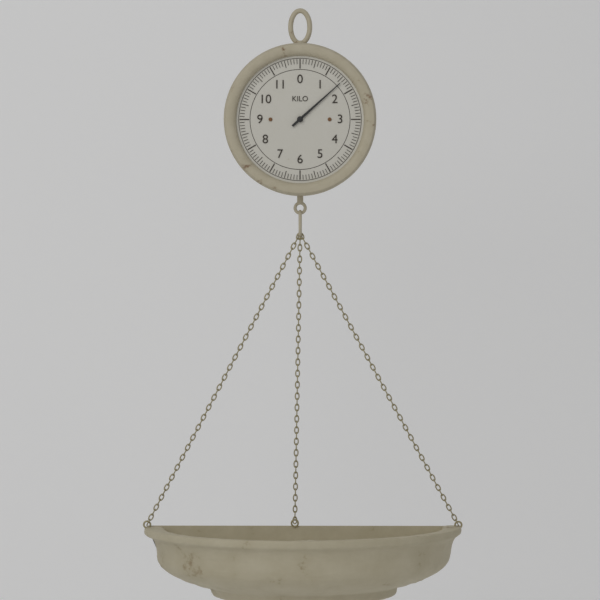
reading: 1.6 kg
